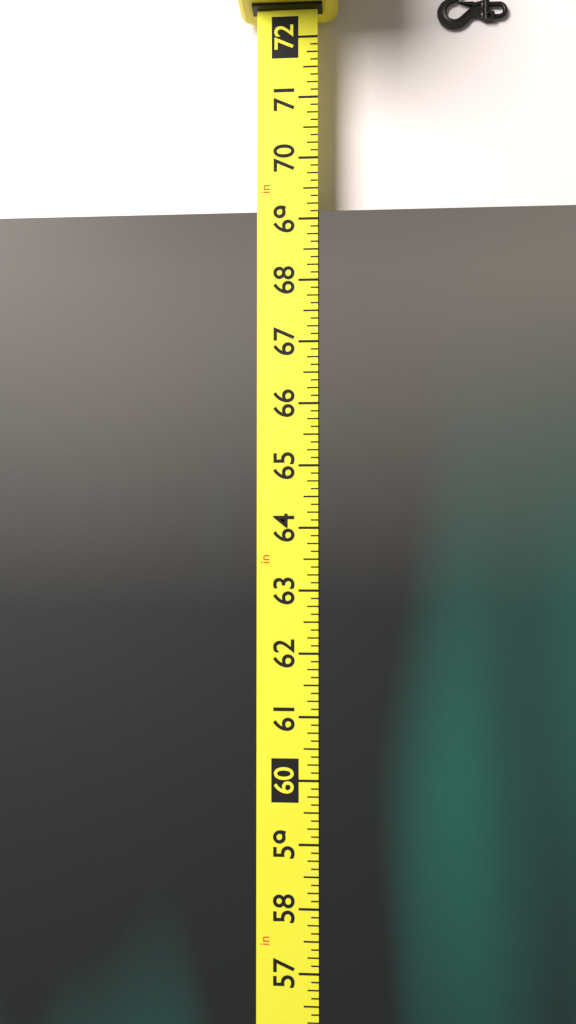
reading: 69.125 in
